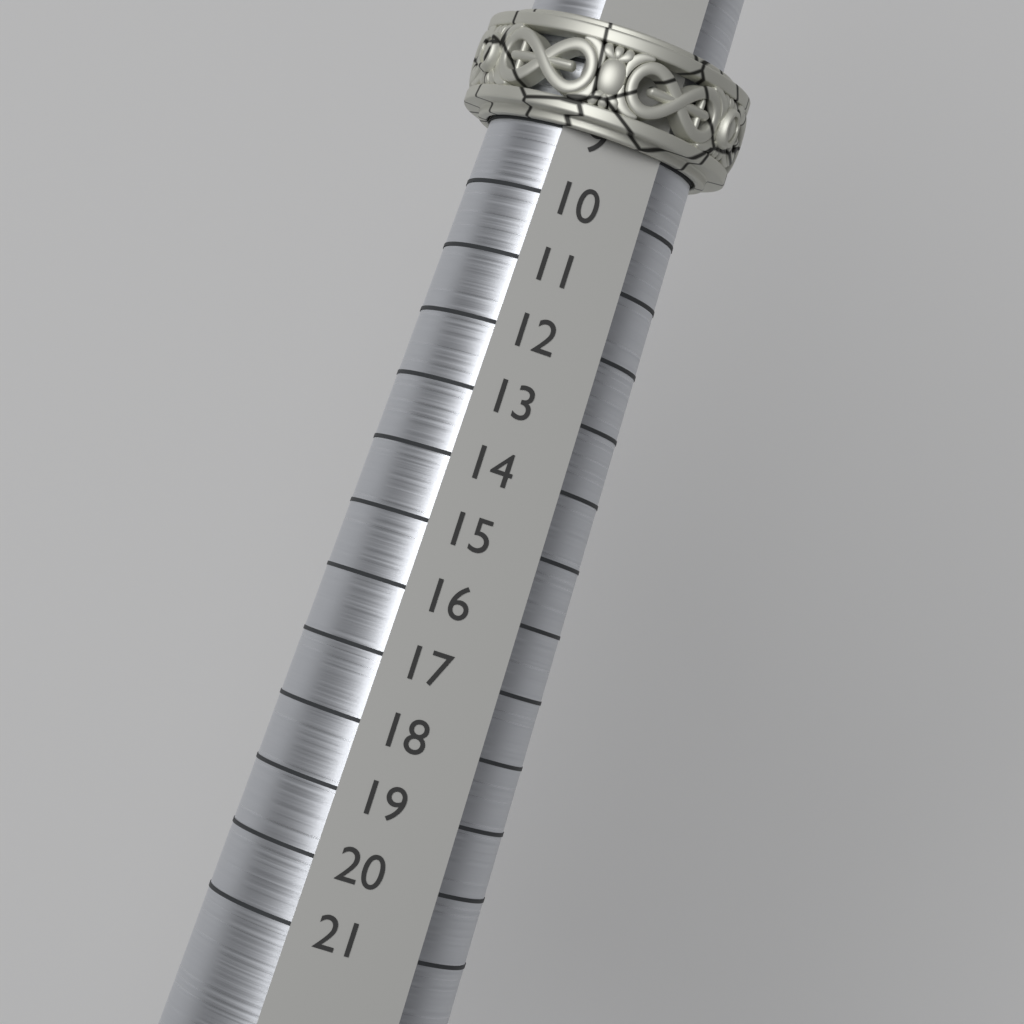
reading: 9 (no unit)
